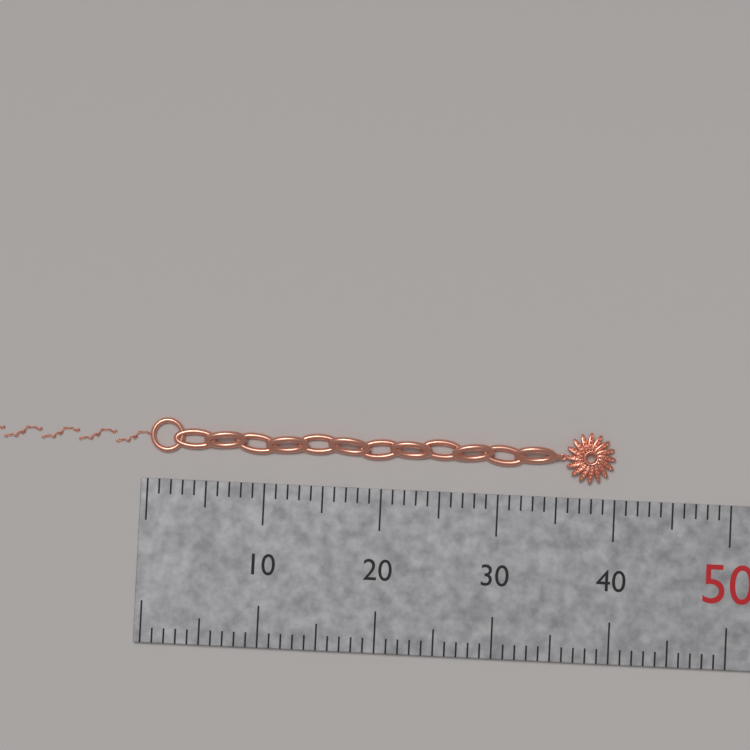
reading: 40 mm
